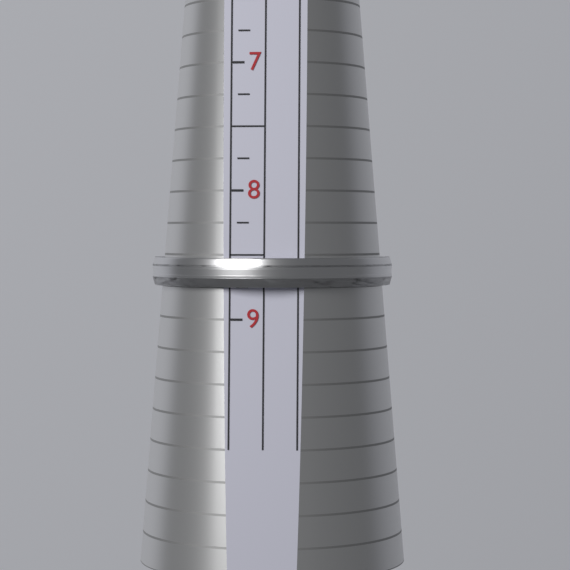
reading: 8.75 (no unit)
